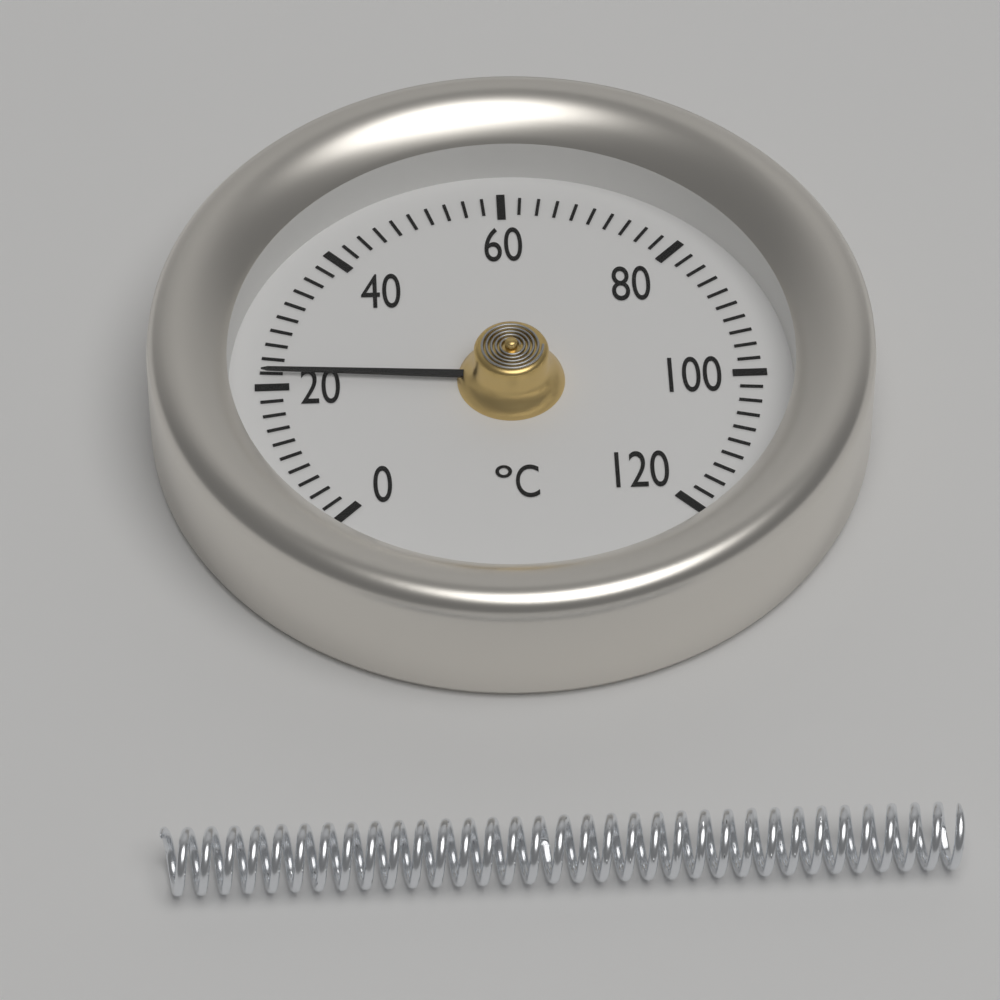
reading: 22 °C
